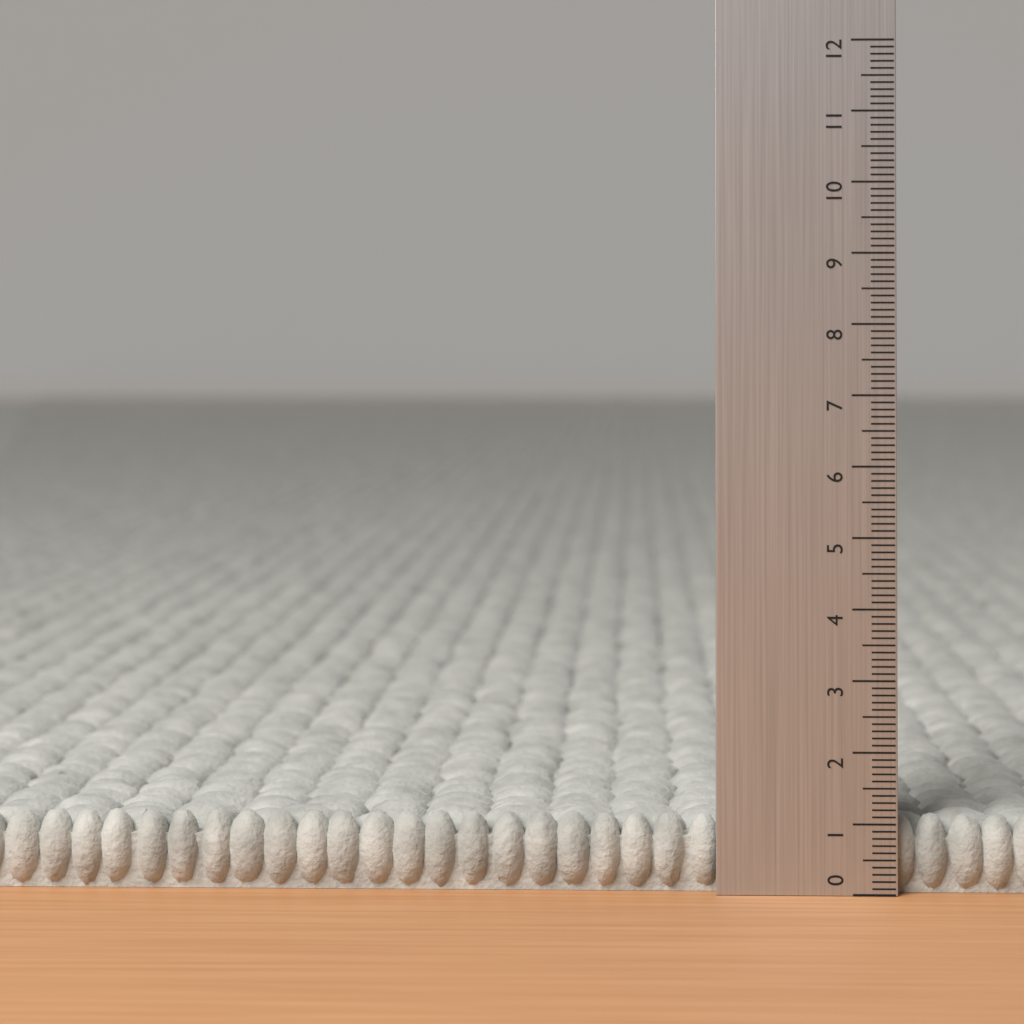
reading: 1.1 (no unit)
